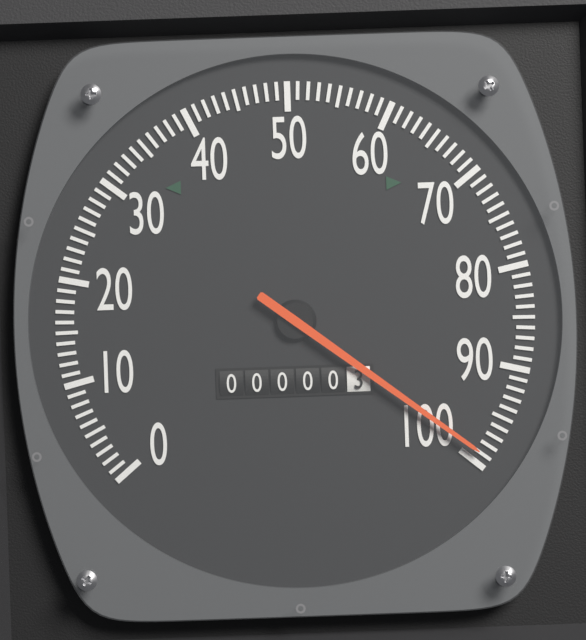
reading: 99 (no unit)
